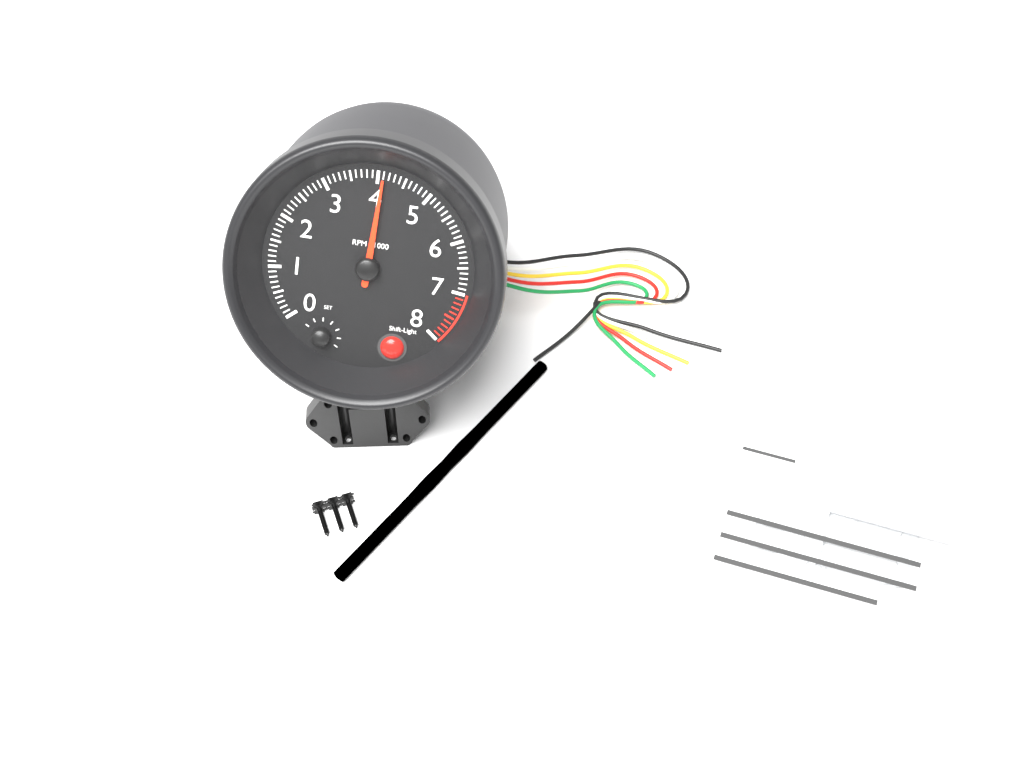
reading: 4100 RPM
